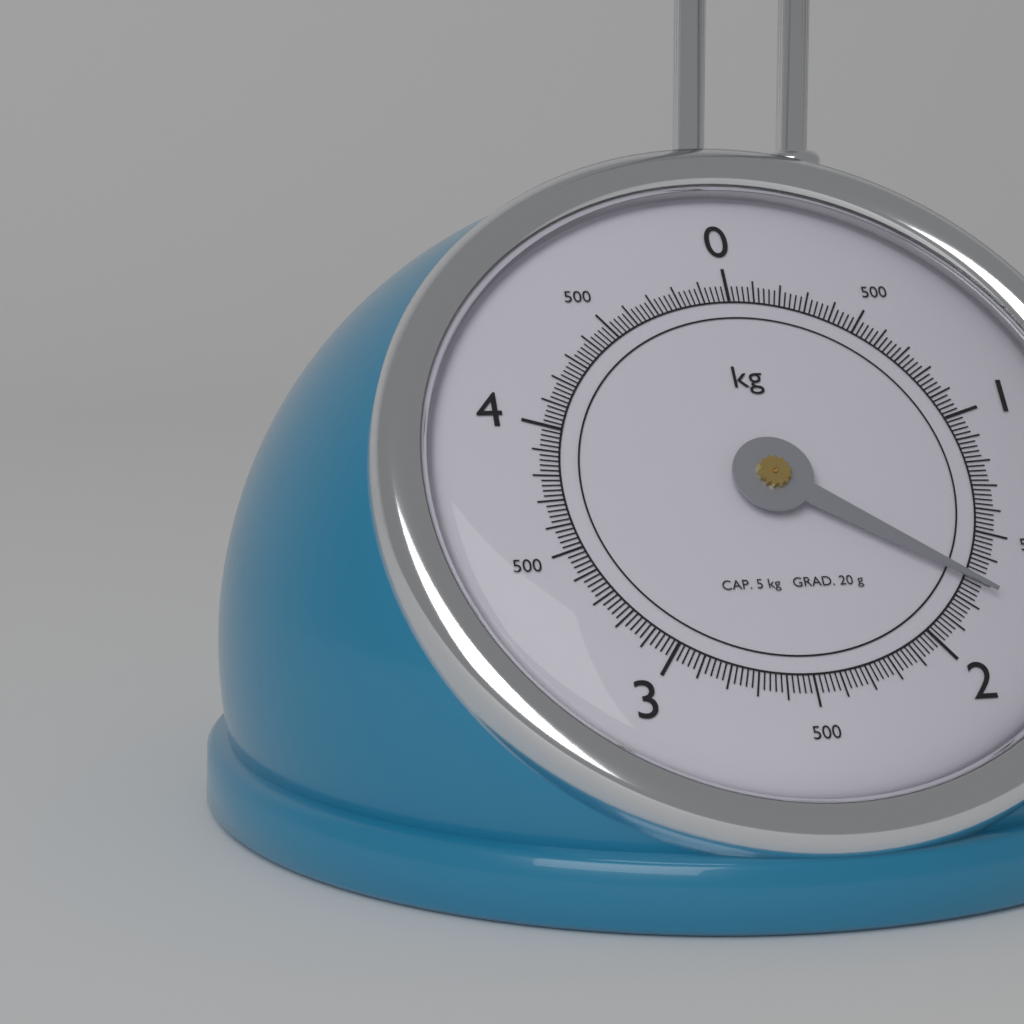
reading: 1.72 kg
